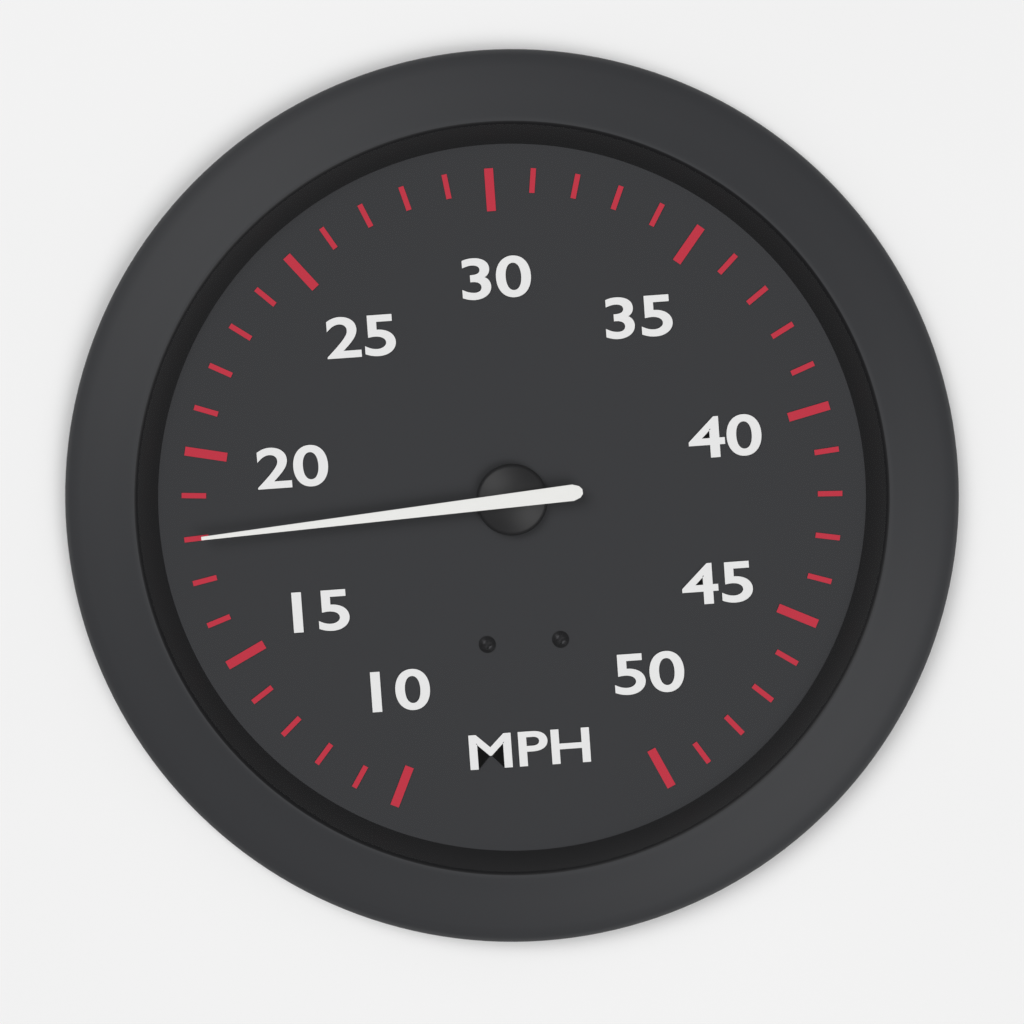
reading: 18 MPH
